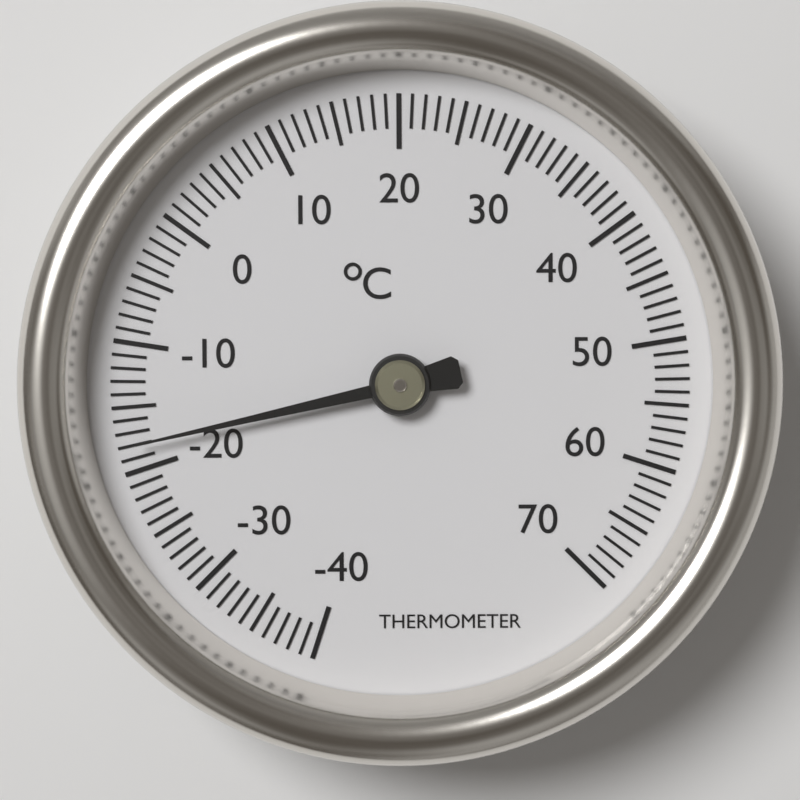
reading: -18 °C
